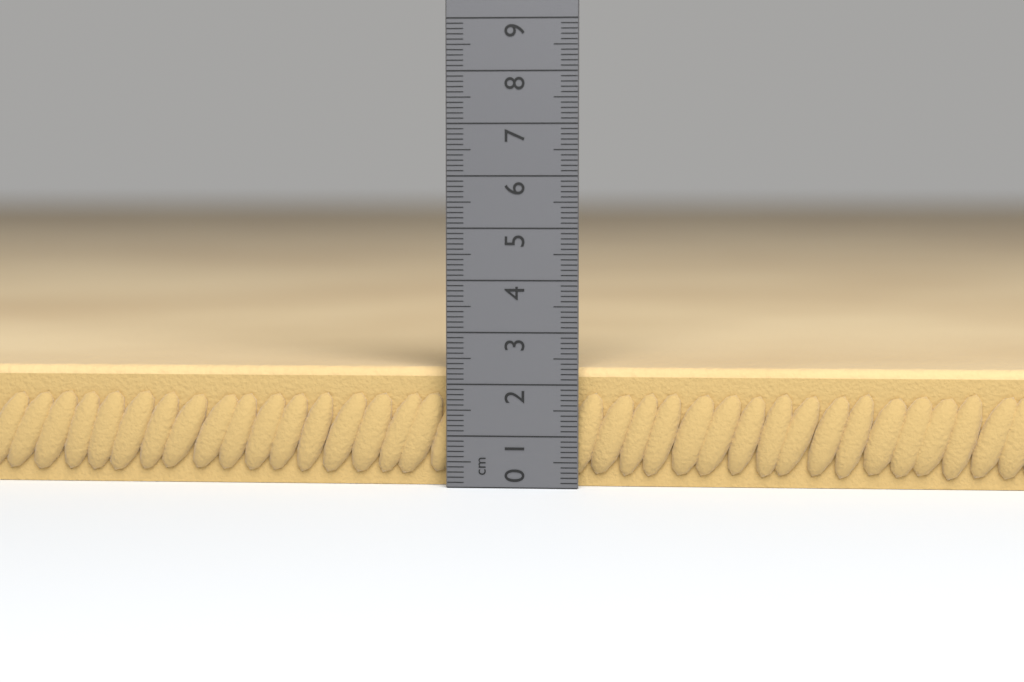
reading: 2.3 cm
